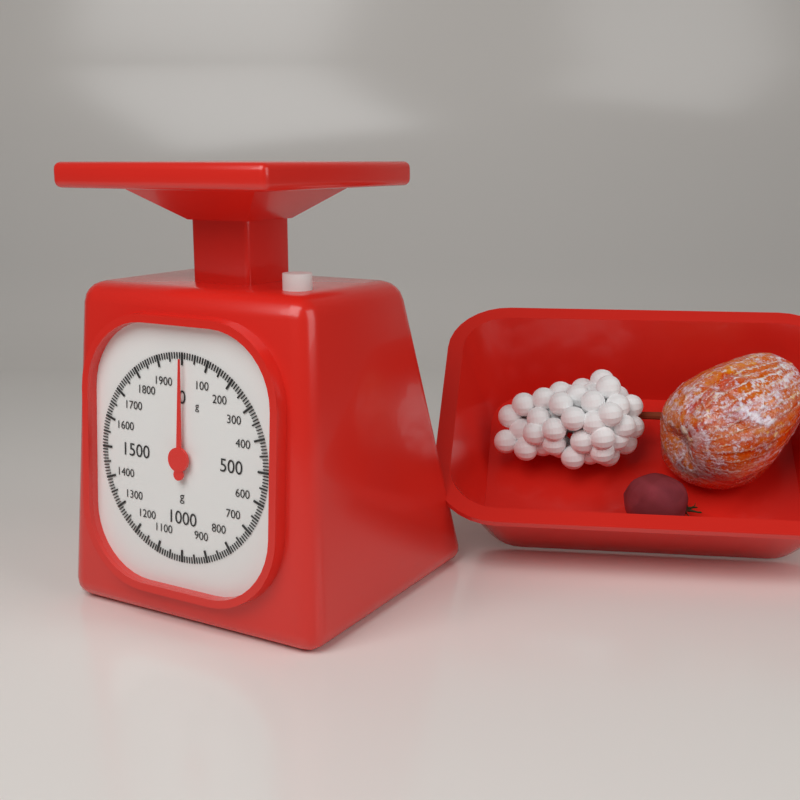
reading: 0 g
